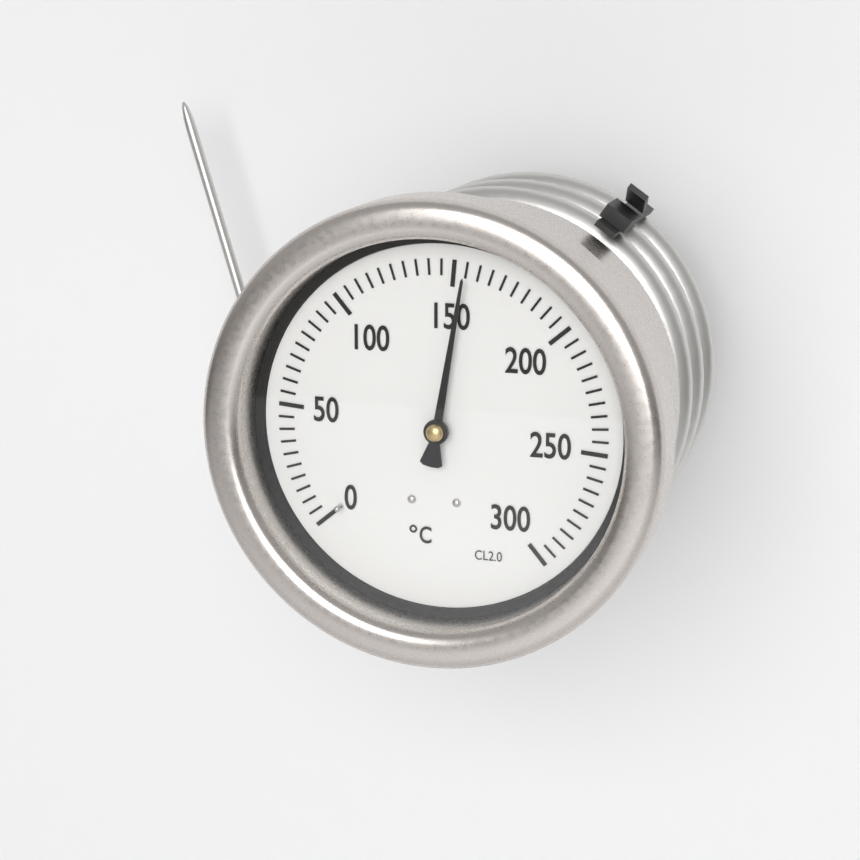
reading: 155 °C
